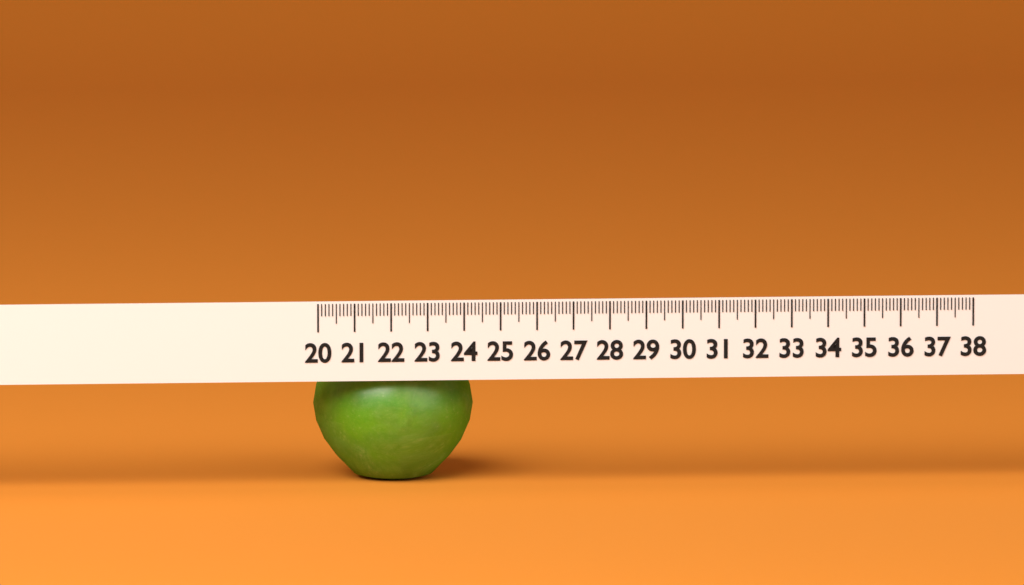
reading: 24.4 (no unit)
